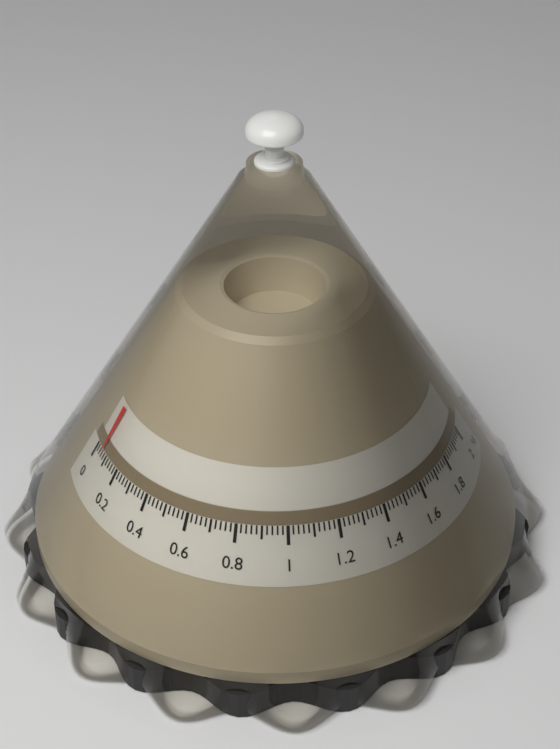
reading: 0.06 kg
